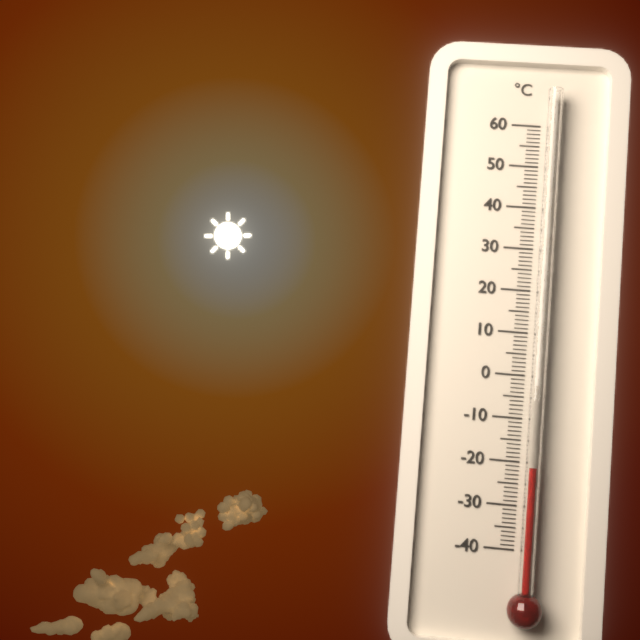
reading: -21 °C
